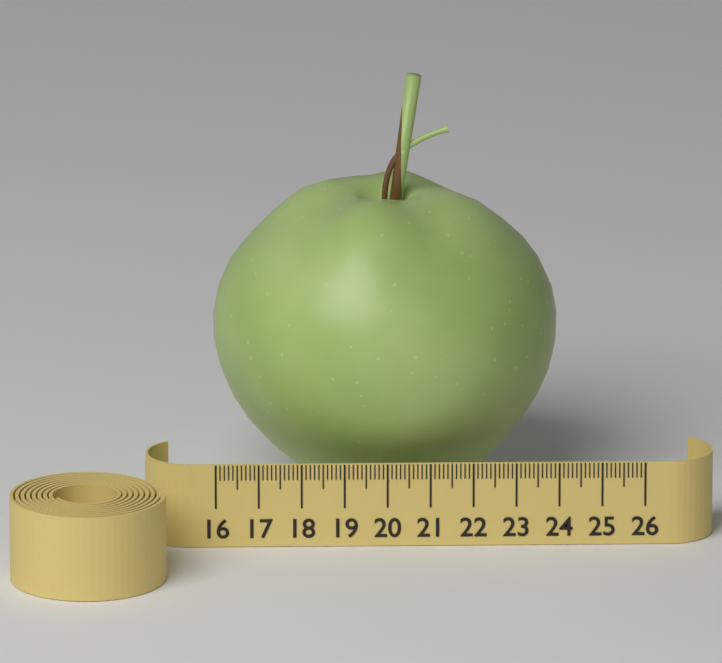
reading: 24.1 (no unit)
